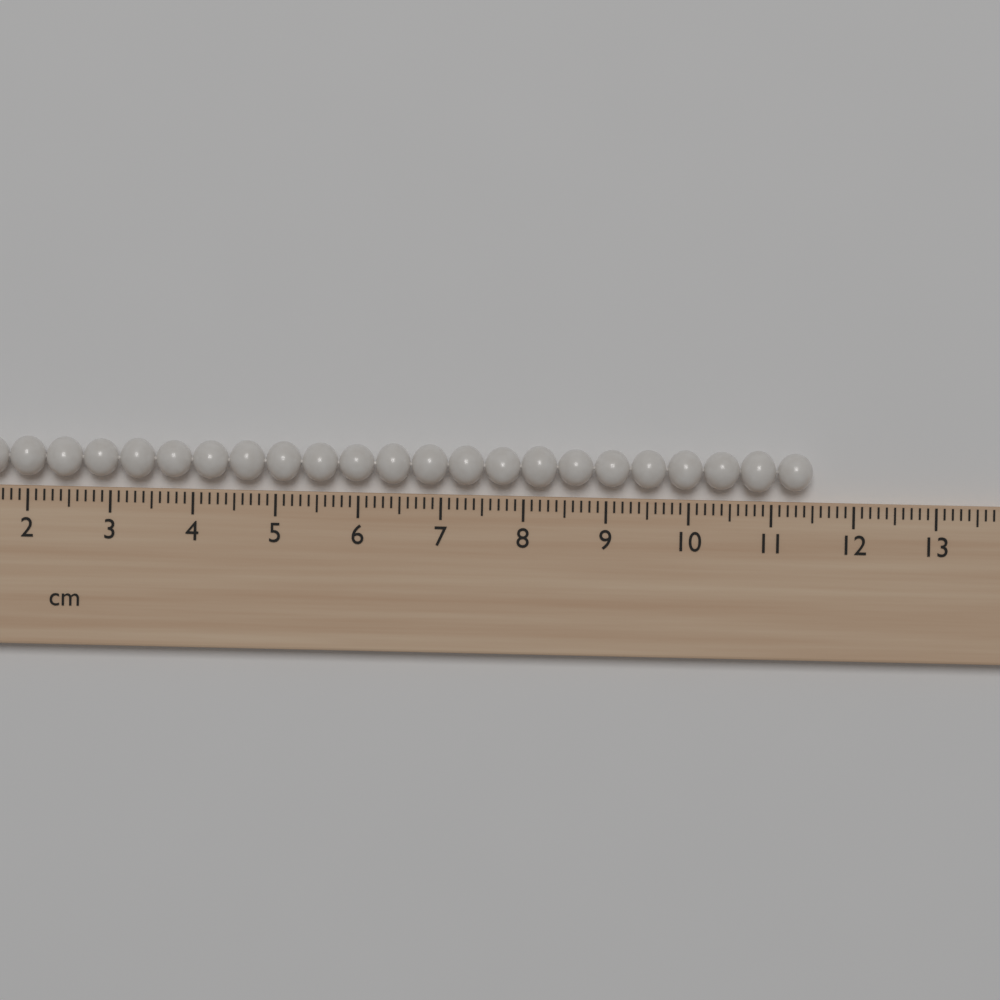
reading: 11.5 cm
